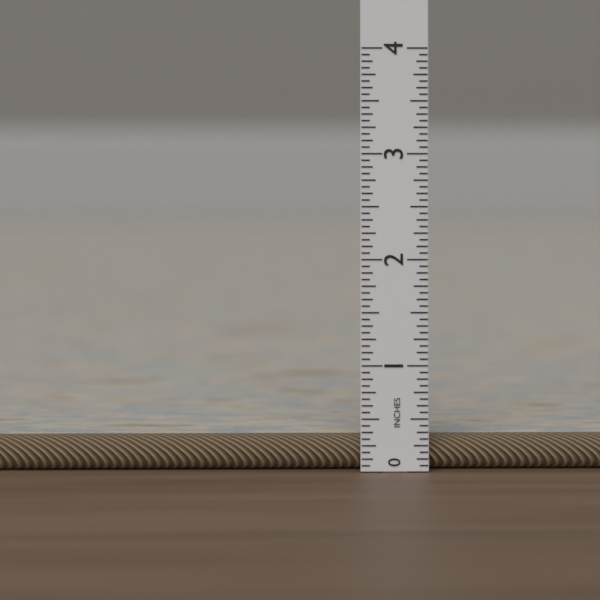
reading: 0.3125 in
